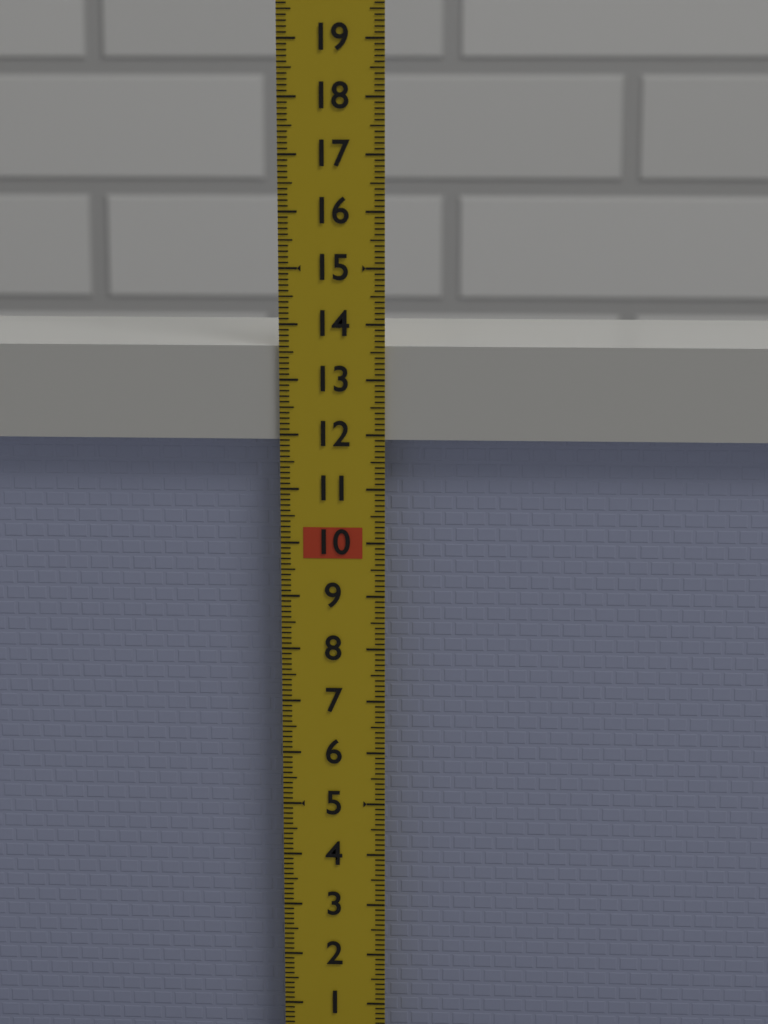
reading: 13.6 (no unit)
